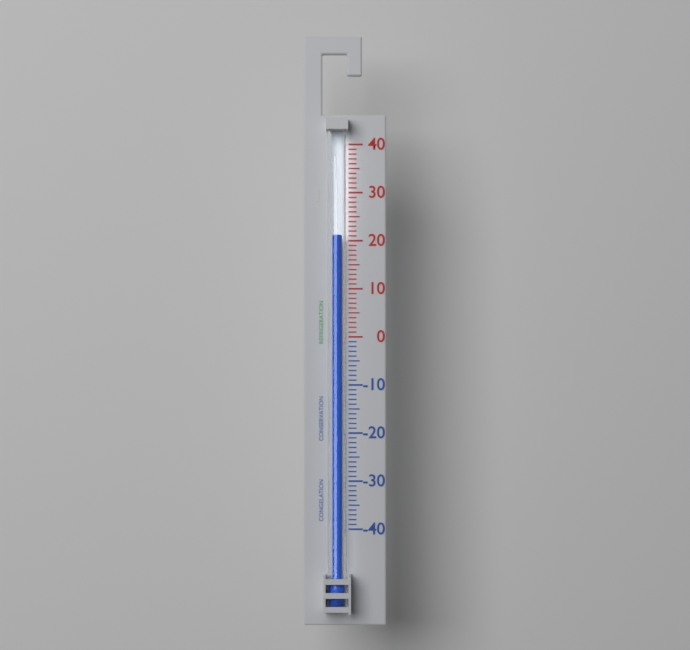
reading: 21 (no unit)
